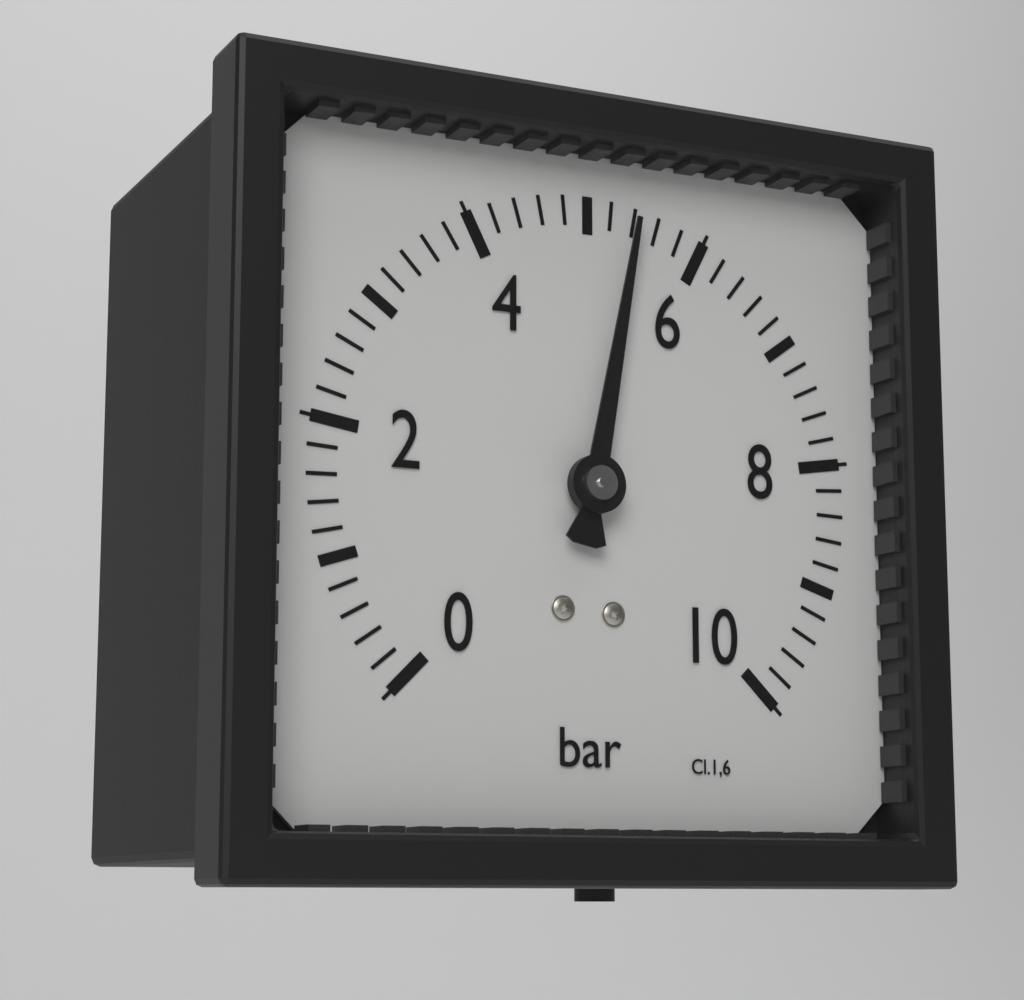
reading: 5.4 bar
